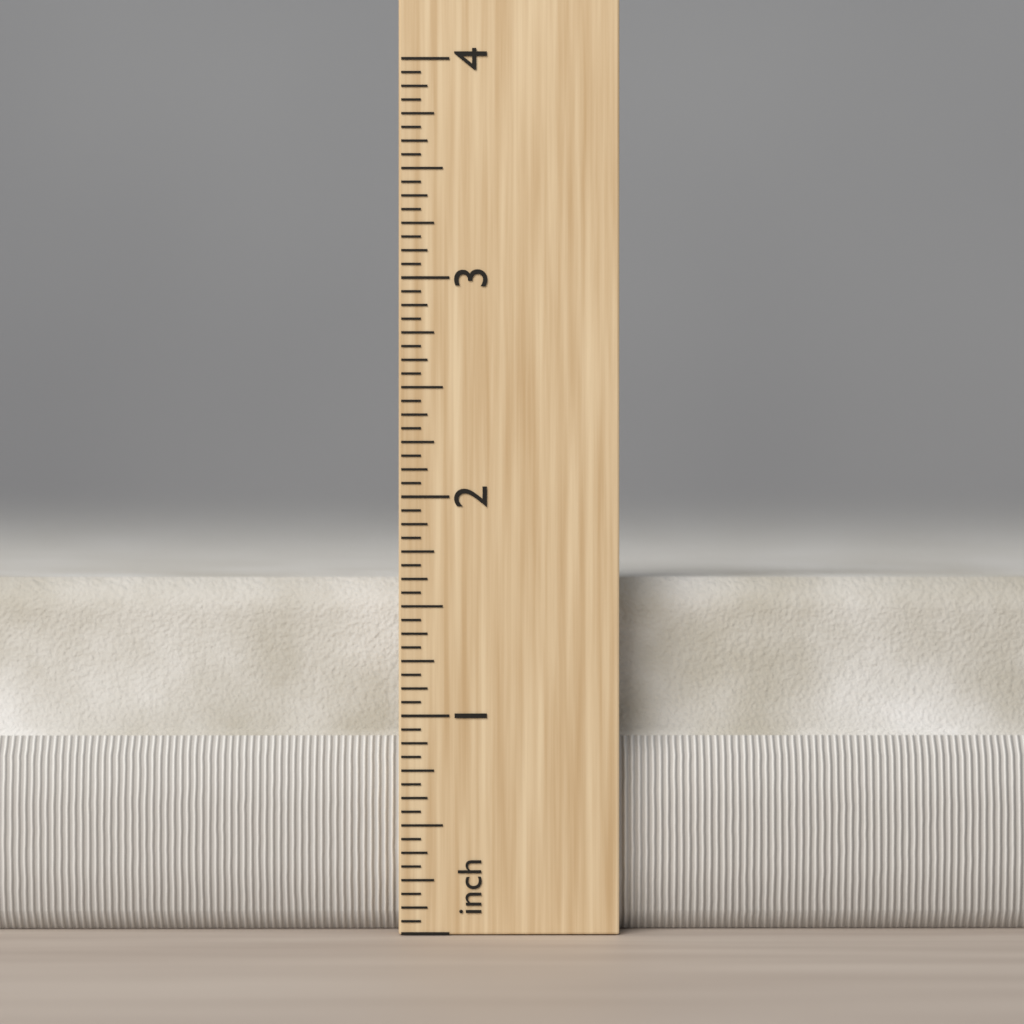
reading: 1.6250 in
